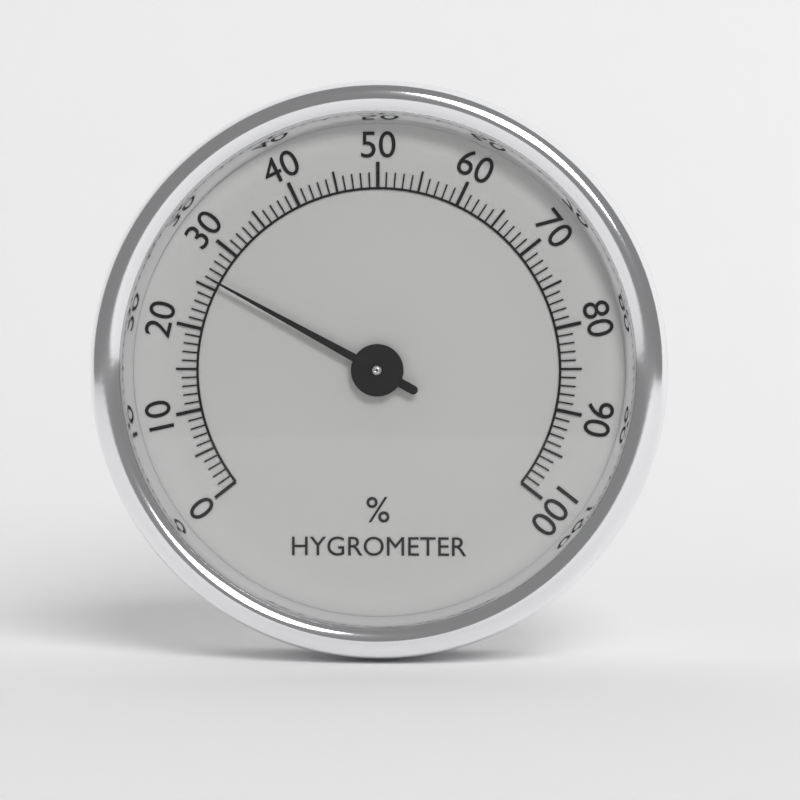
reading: 26 %
